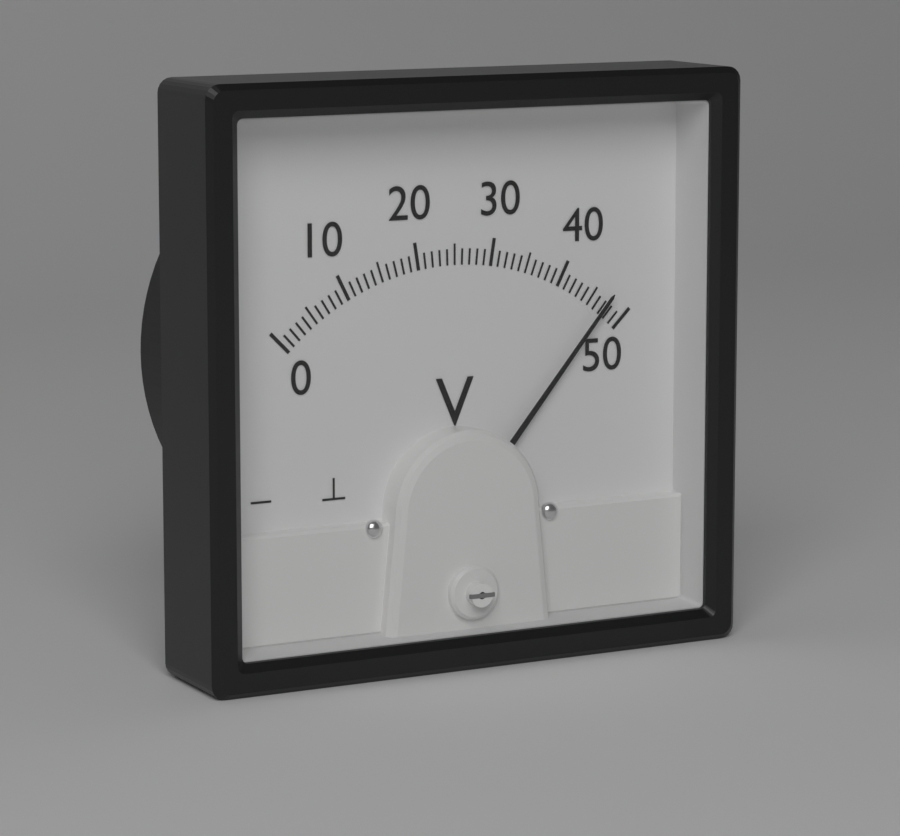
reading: 47 V
